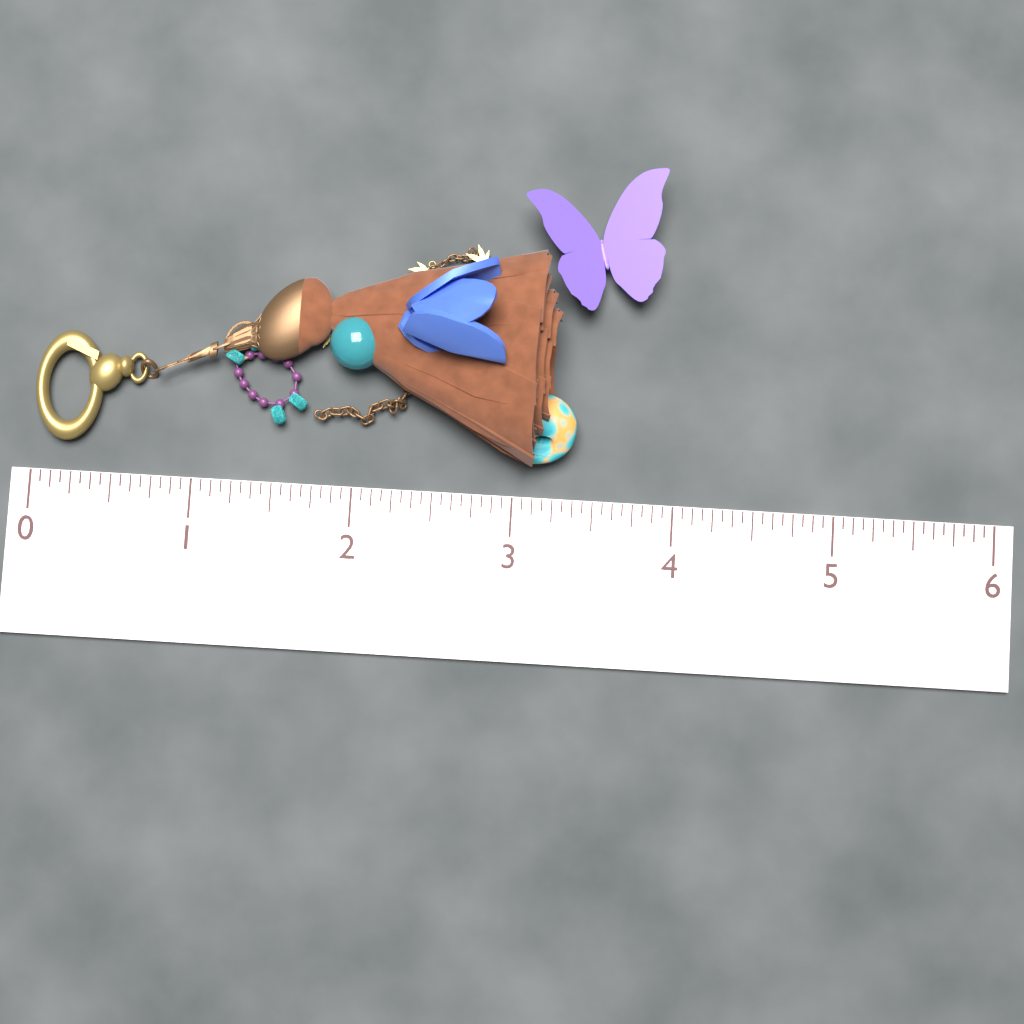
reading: 3.2500 (no unit)
